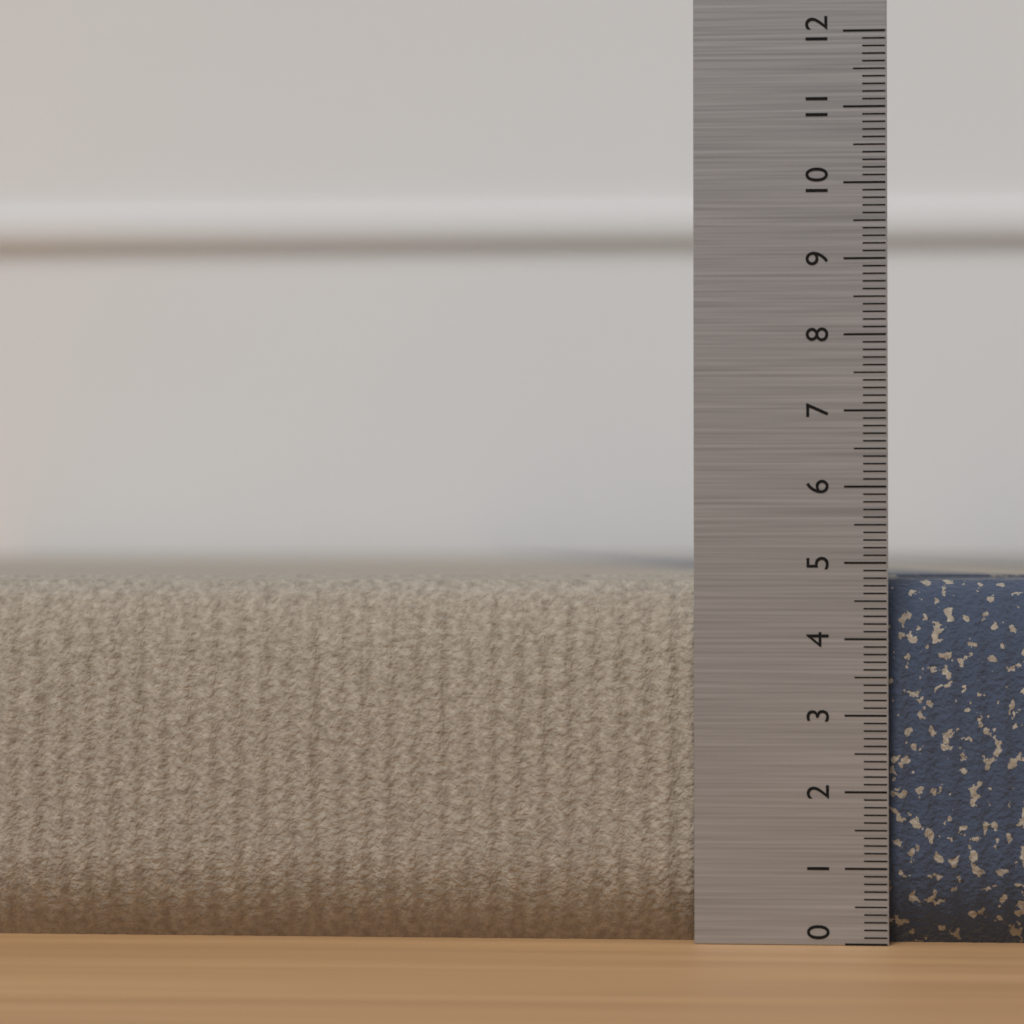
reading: 4.8 (no unit)
